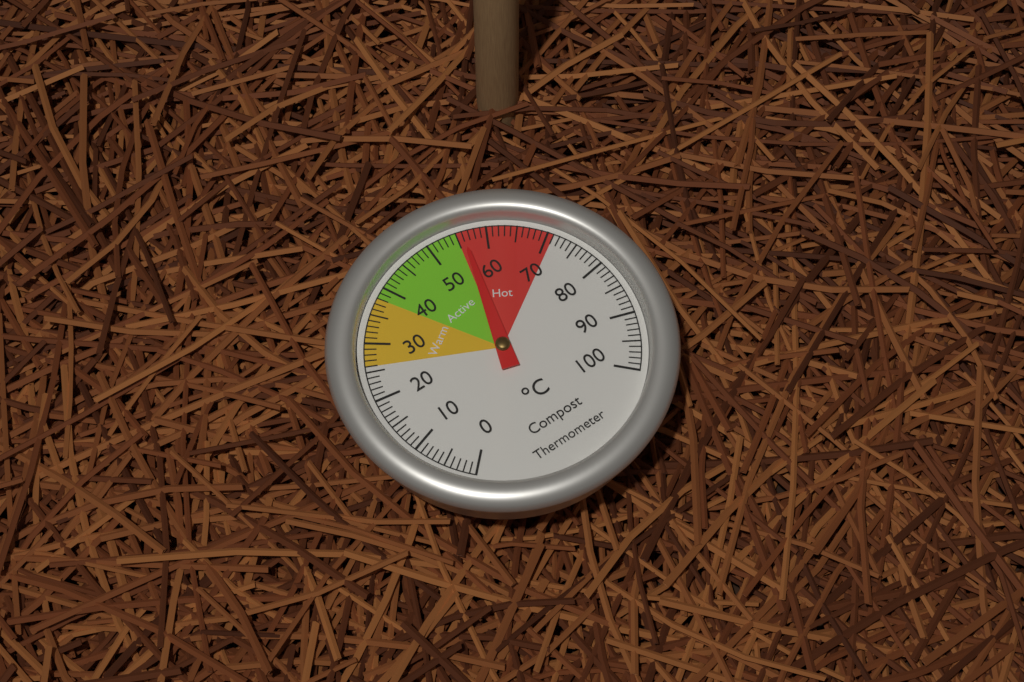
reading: 56 °C
